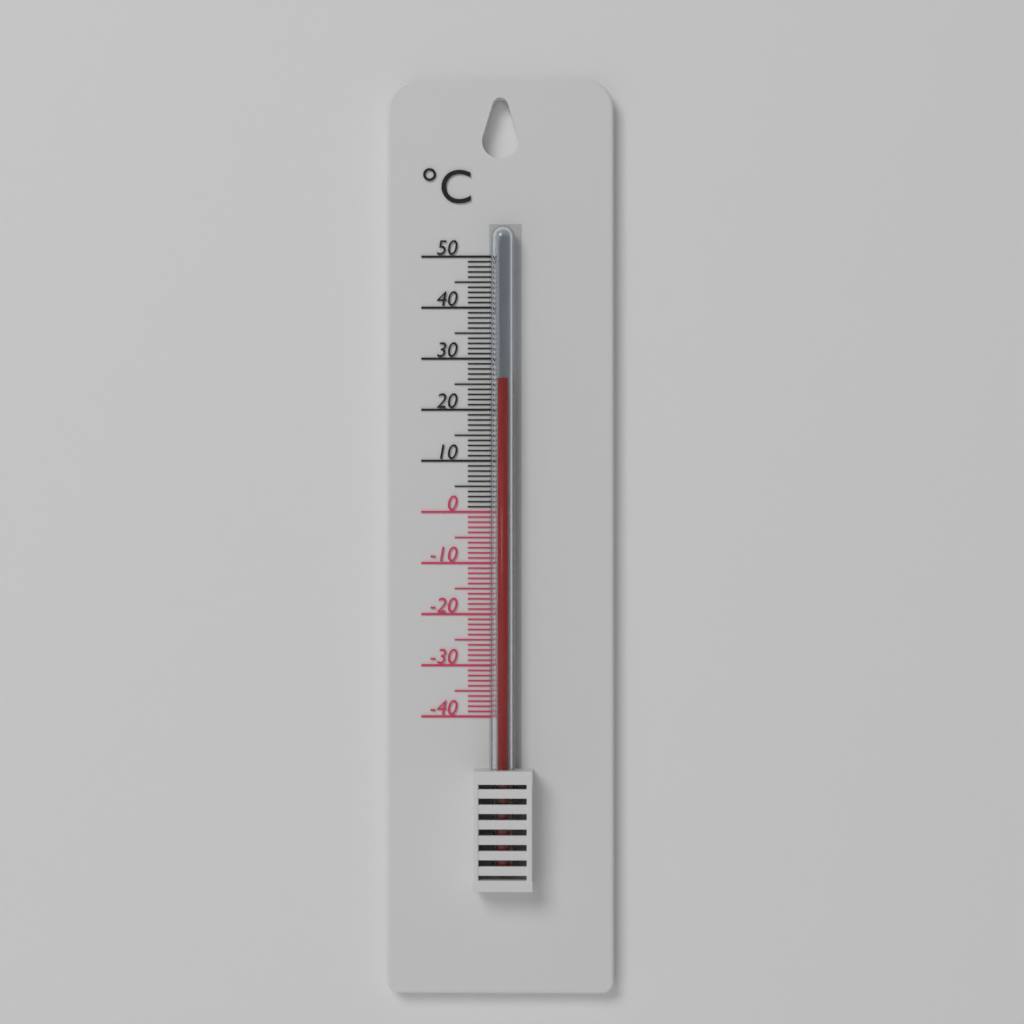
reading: 26 °C
